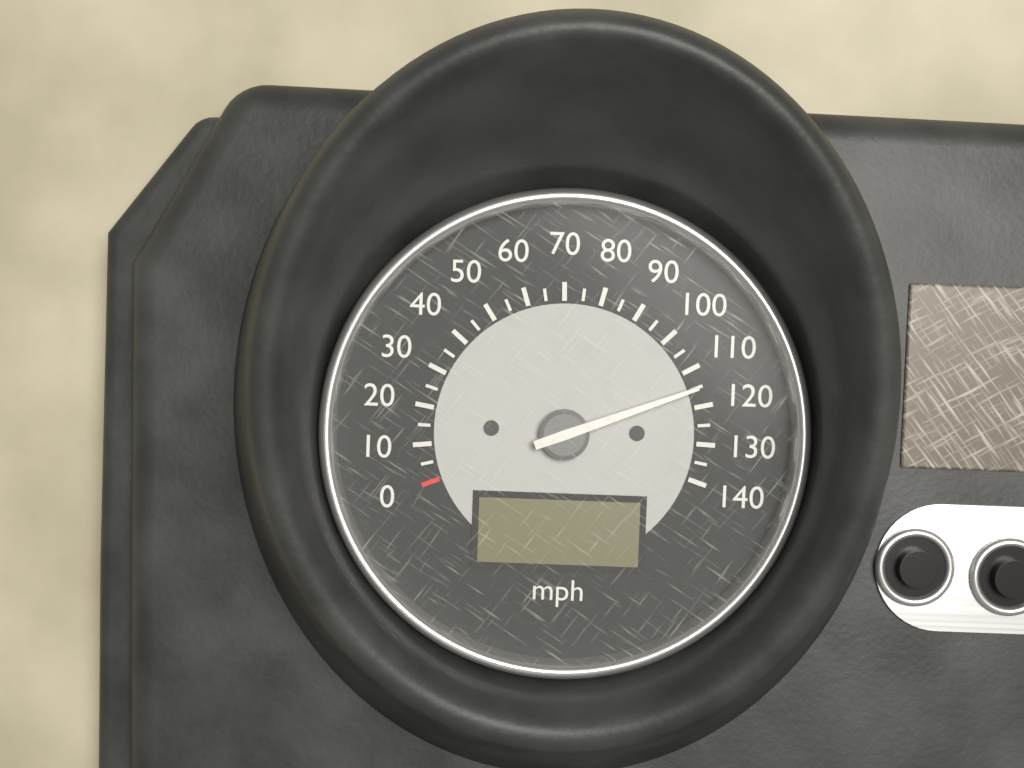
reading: 115 mph
